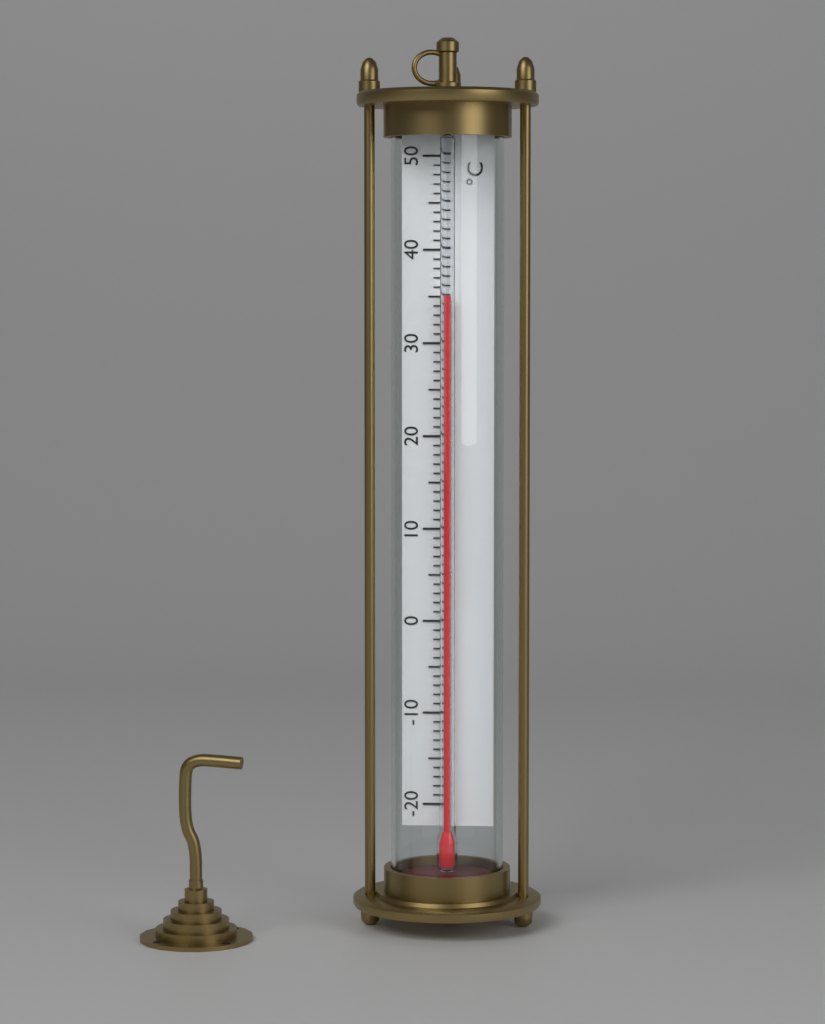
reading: 35 °C
